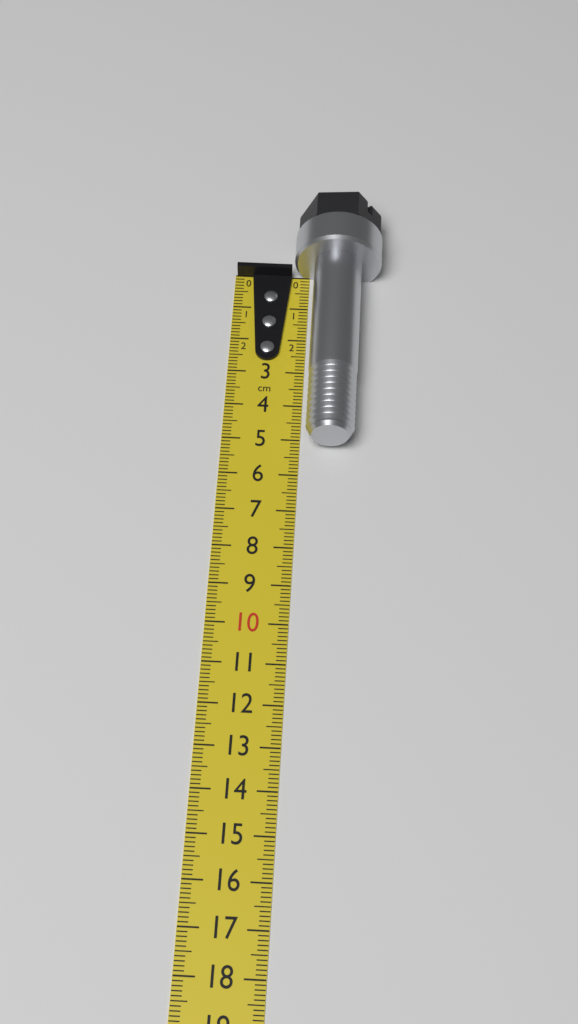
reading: 5.2 cm
